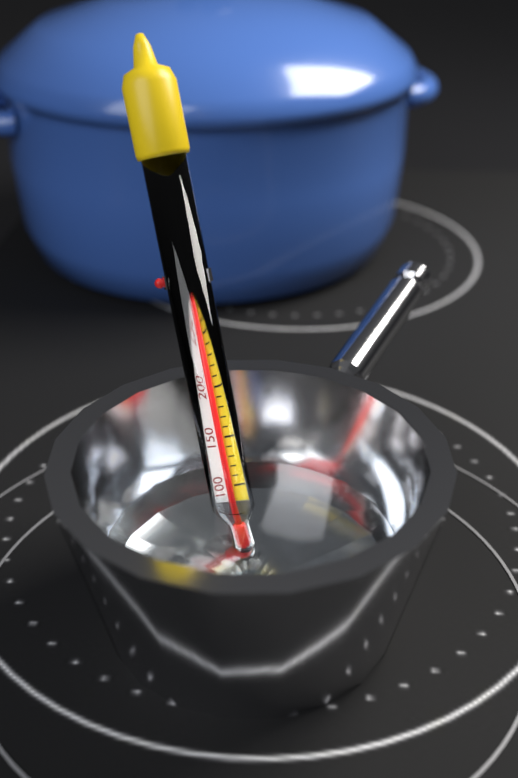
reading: 280 °F
